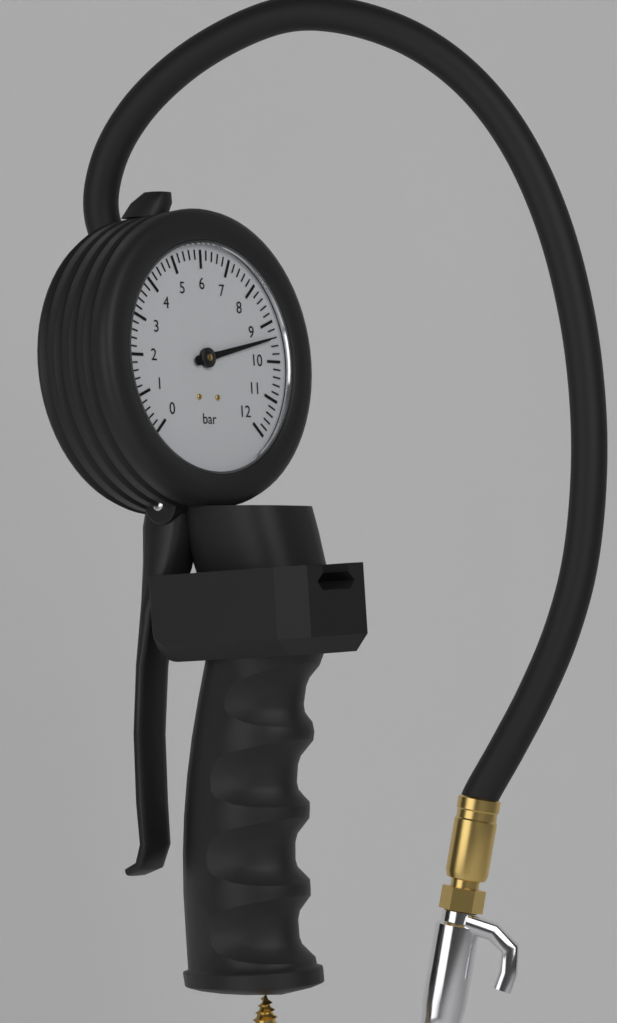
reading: 9.4 bar
